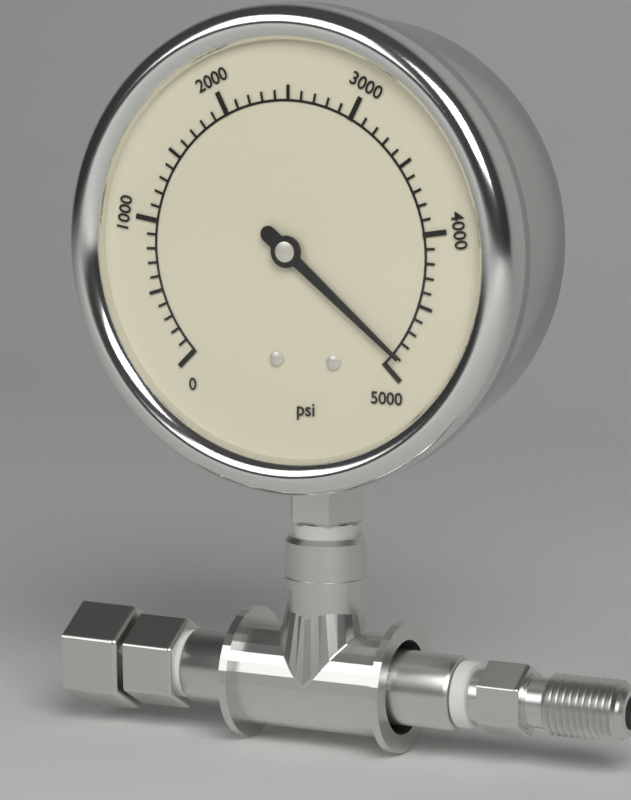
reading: 4900 psi
